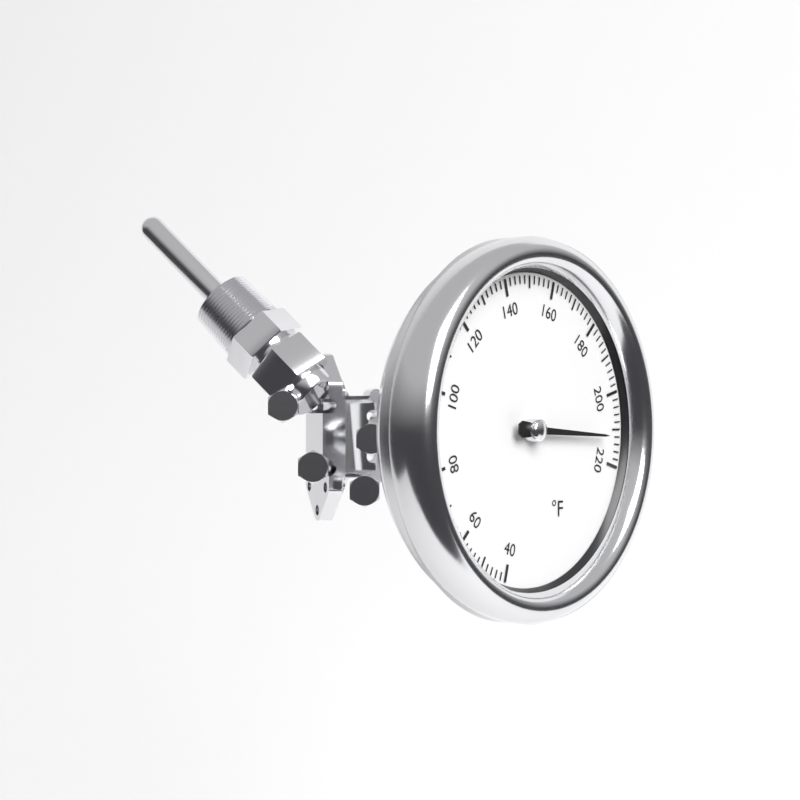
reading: 212 °F
